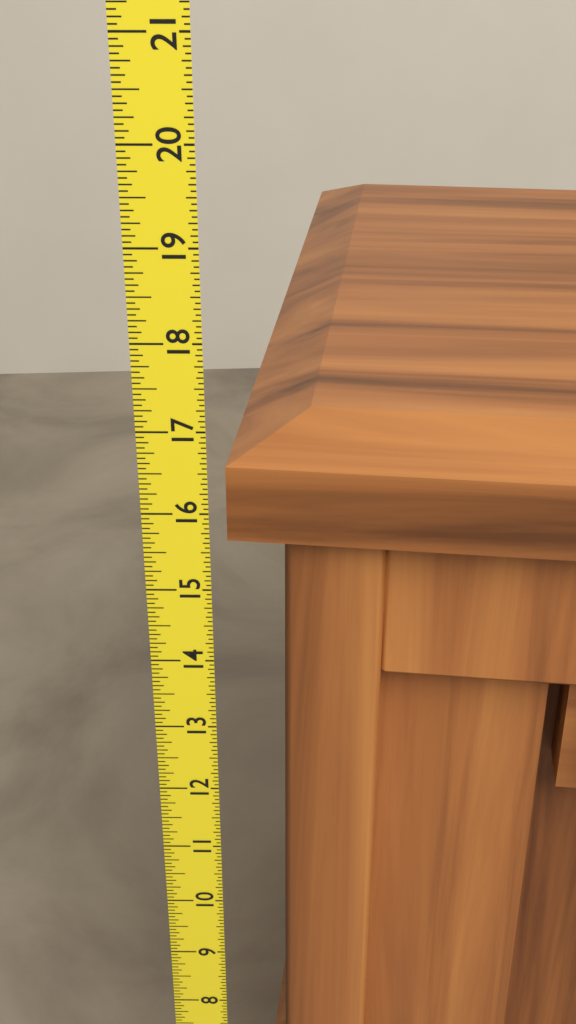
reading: 16.8125 (no unit)
